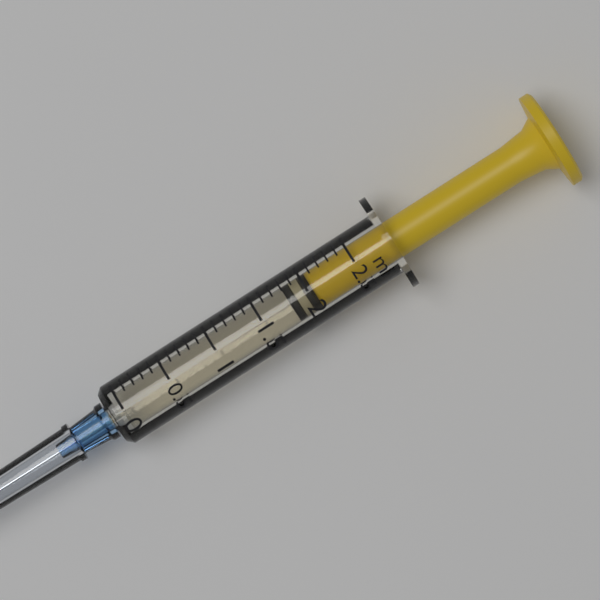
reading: 1.8 ml
